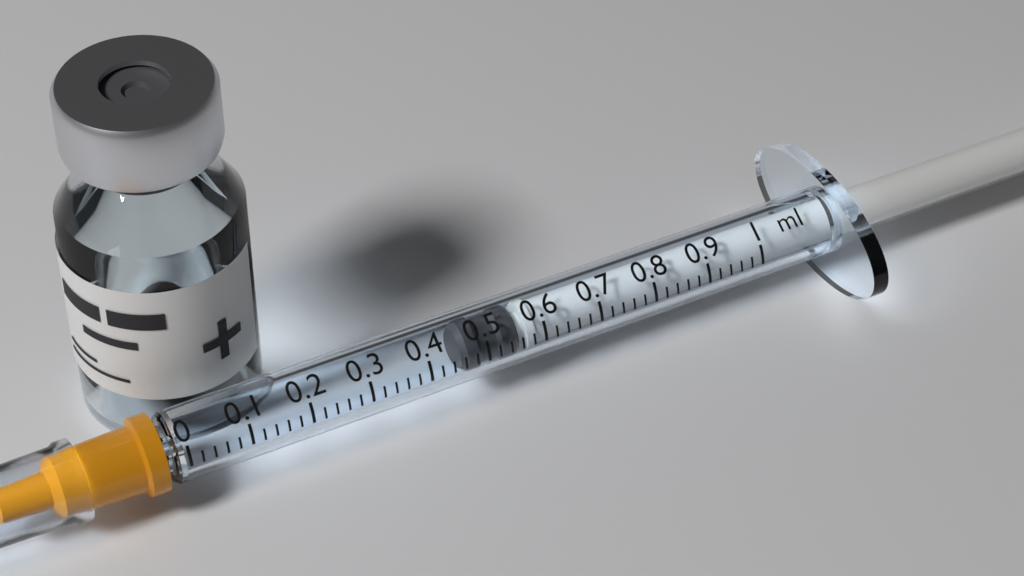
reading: 0.46 ml
